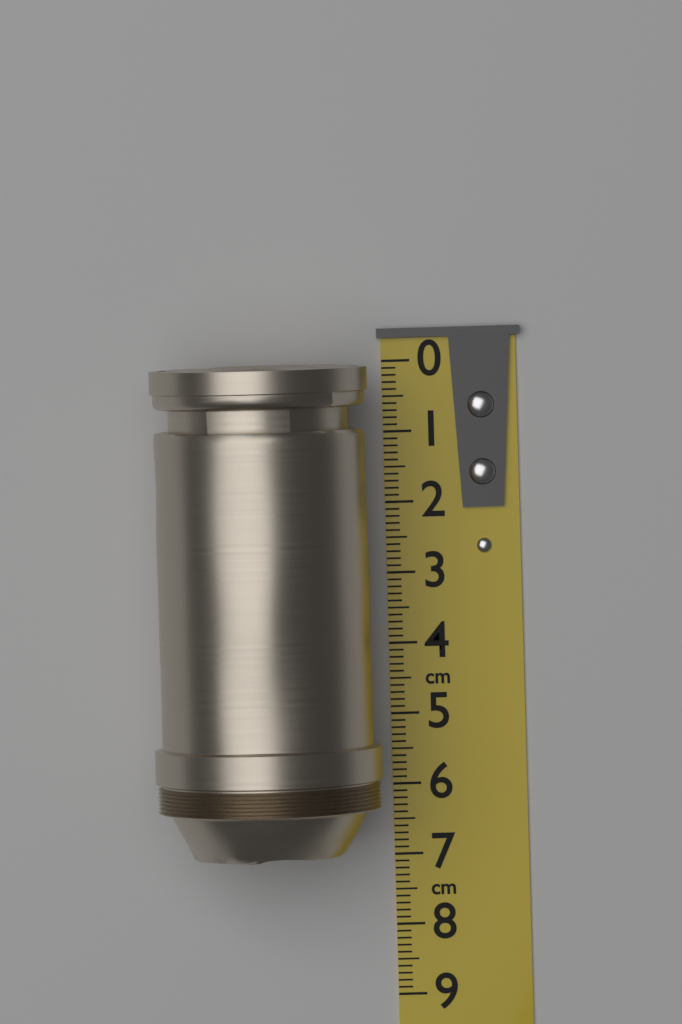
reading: 6.9 cm
